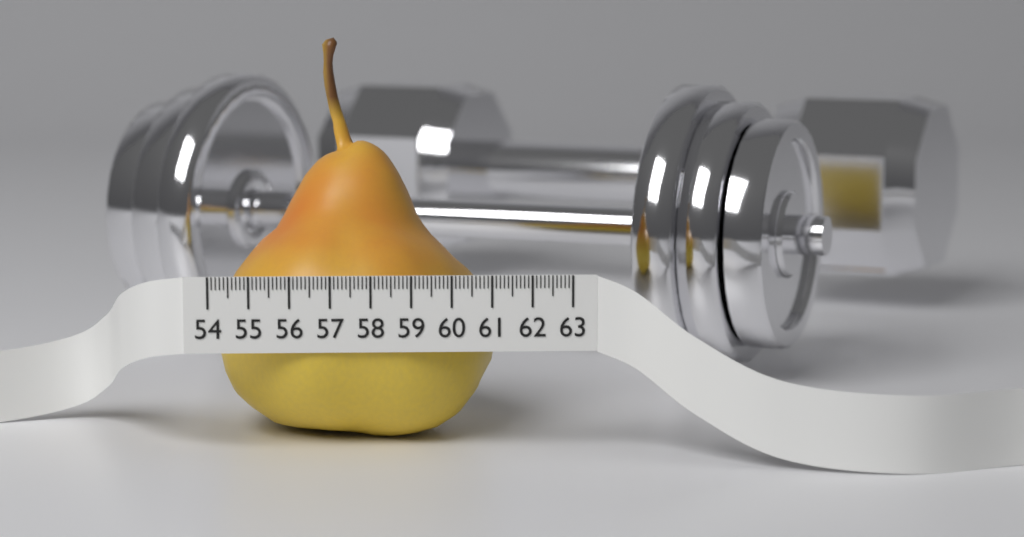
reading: 61.2 (no unit)
